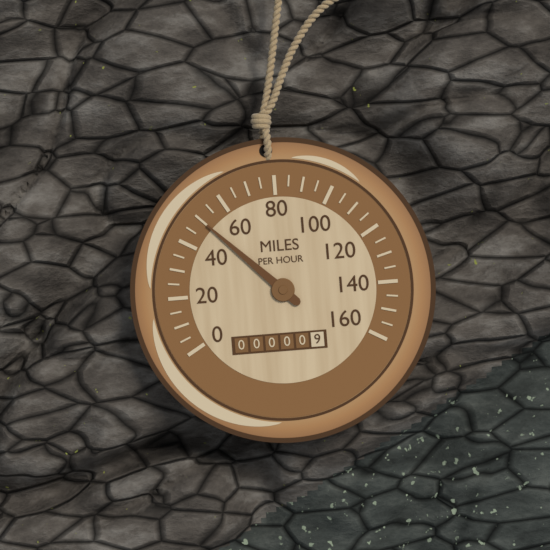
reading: 50 mph
